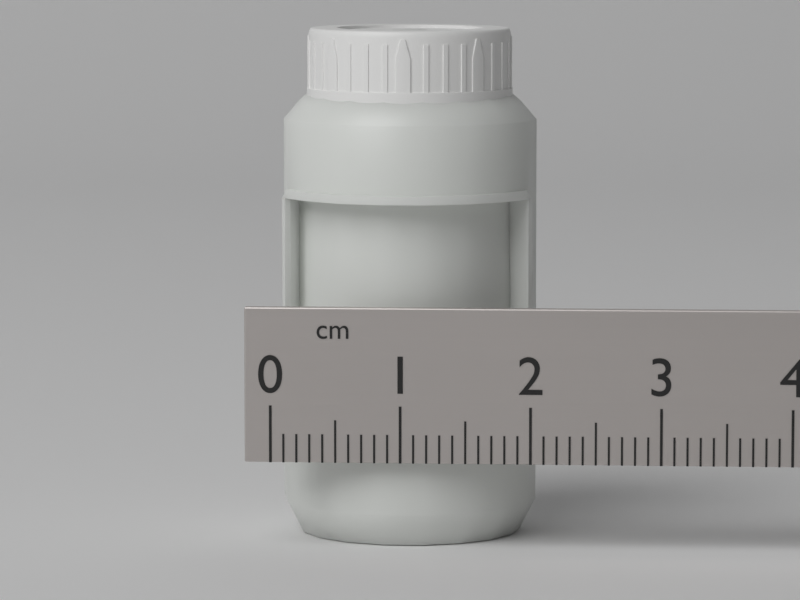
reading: 2.0 cm
